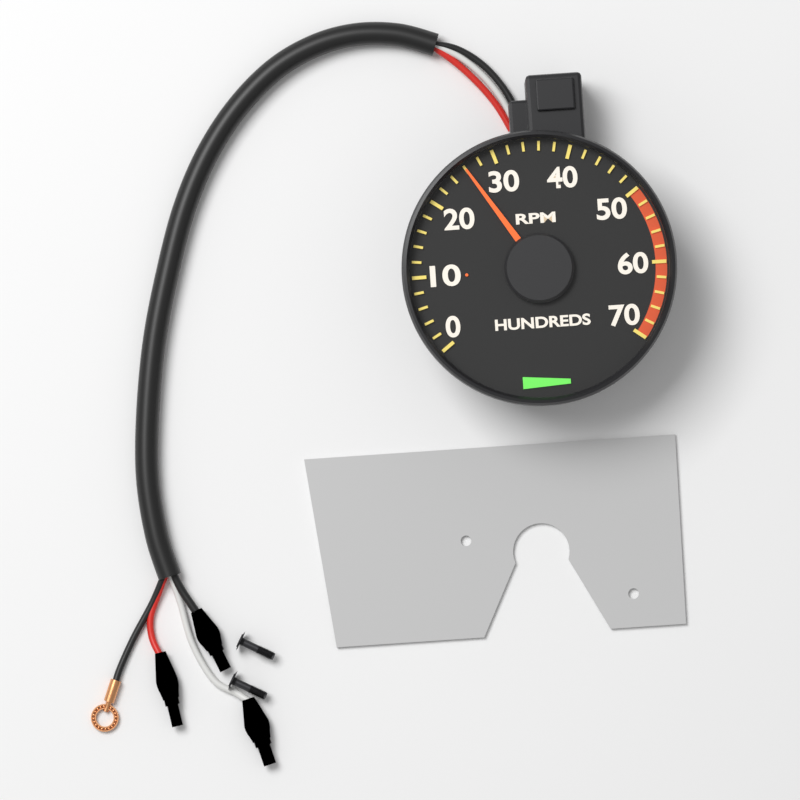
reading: 2600 RPM
